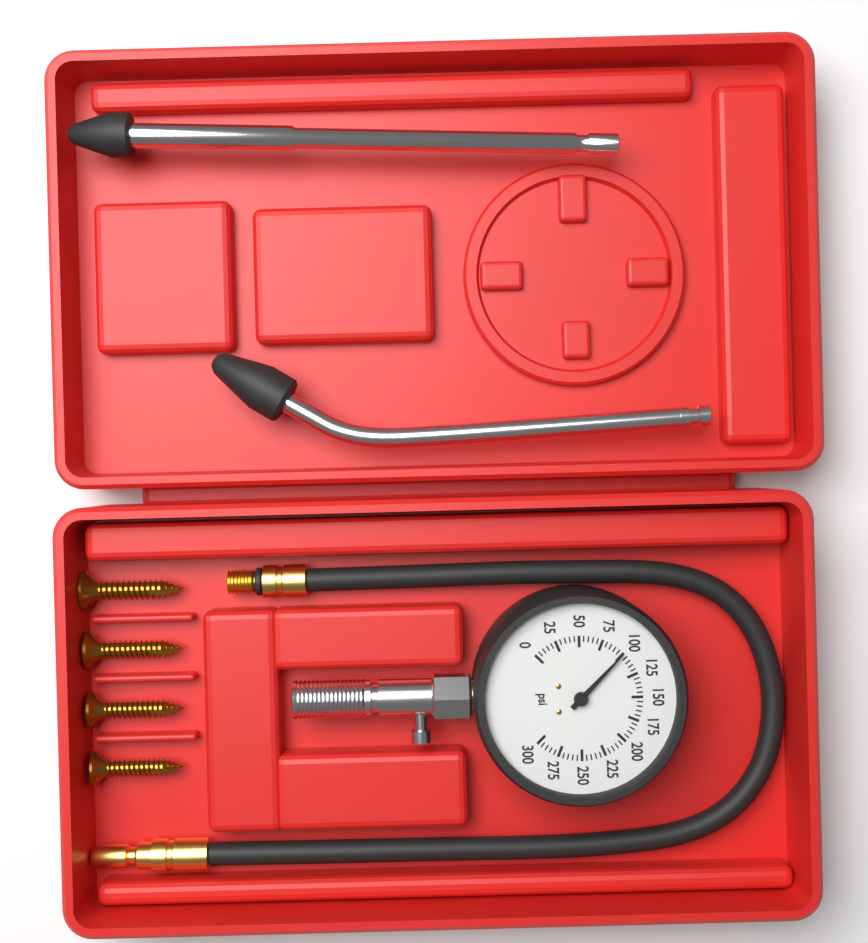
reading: 100 psi
